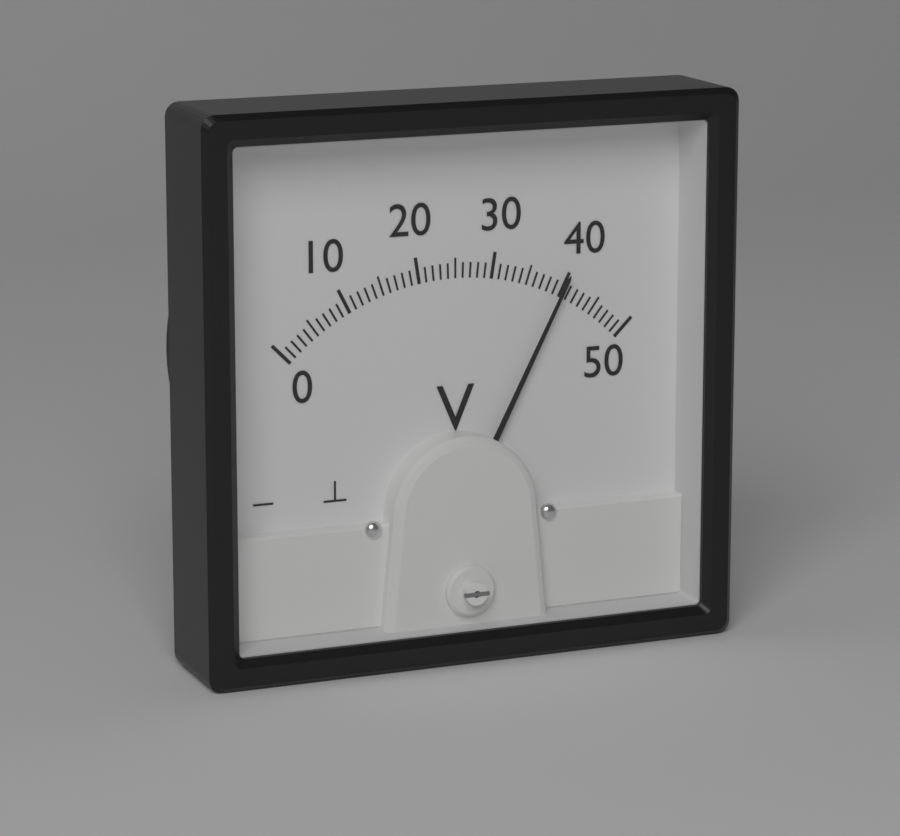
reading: 40 V
